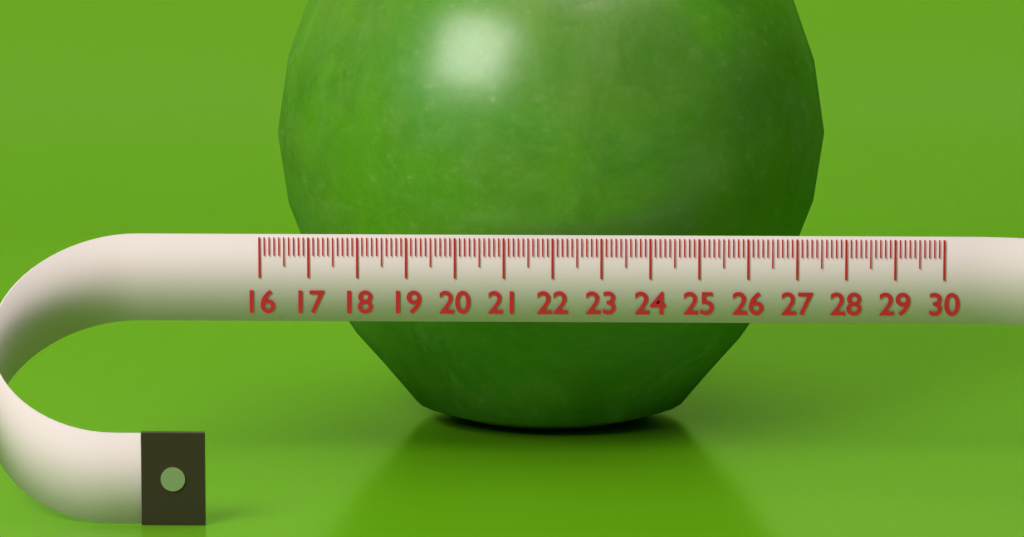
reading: 27.7 (no unit)
